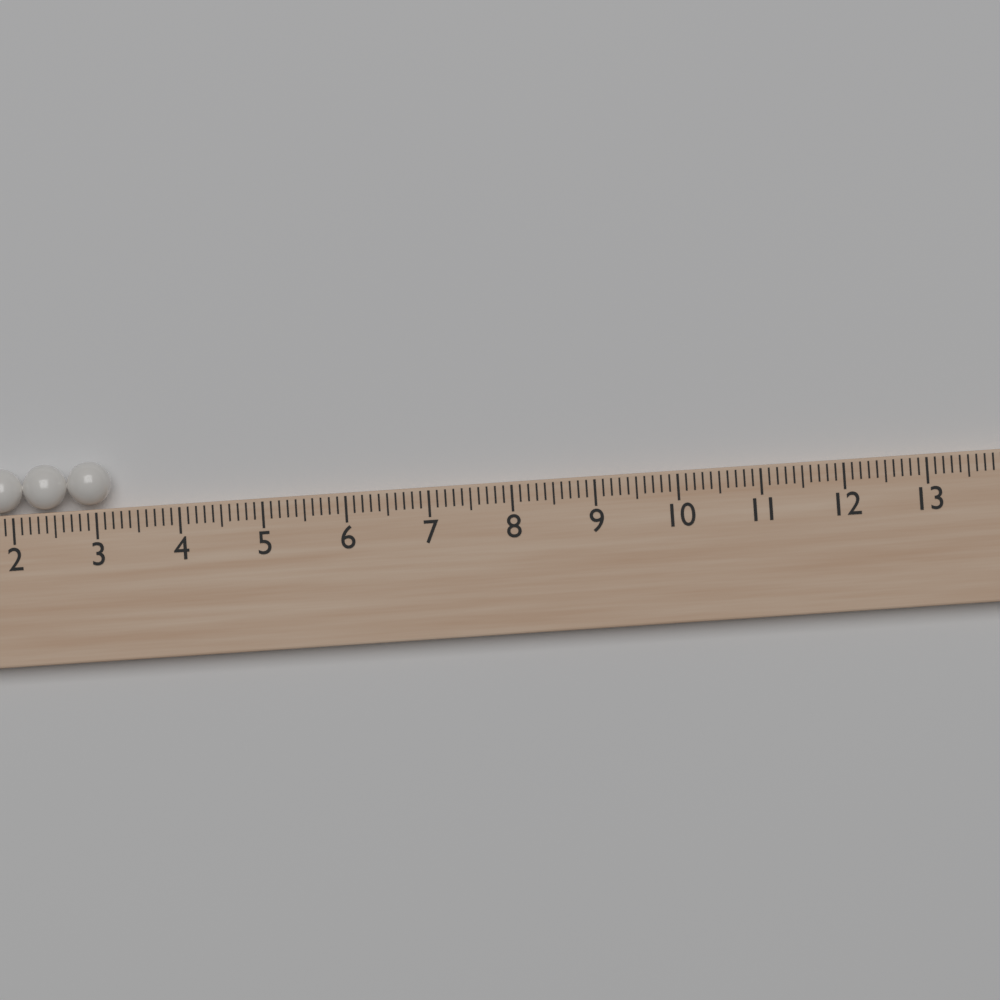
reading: 3.2 (no unit)
